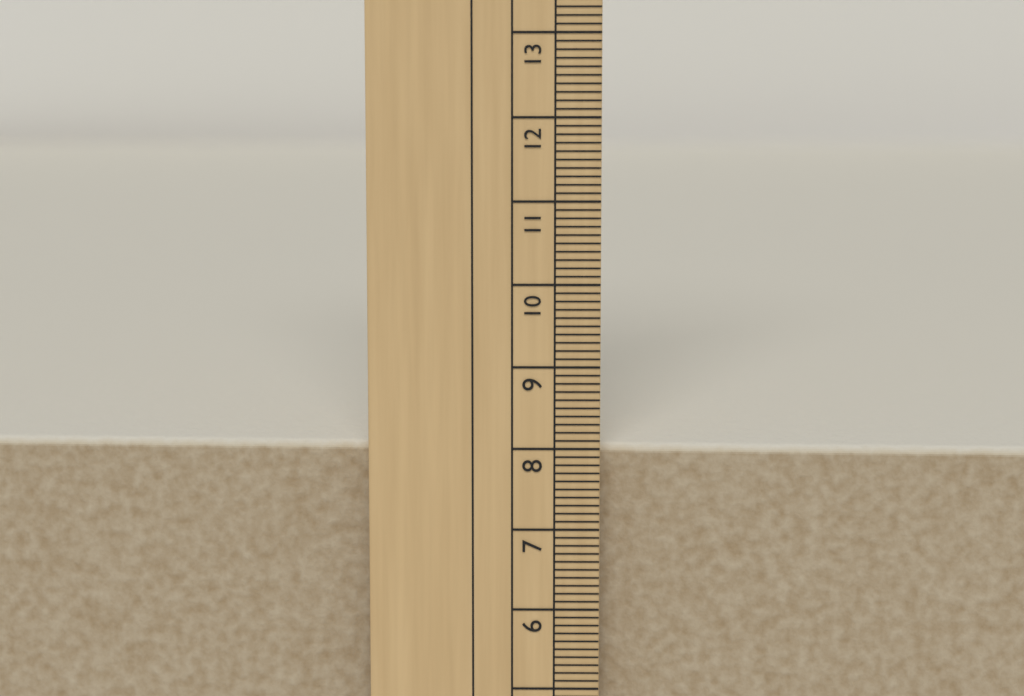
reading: 8.0 cm
